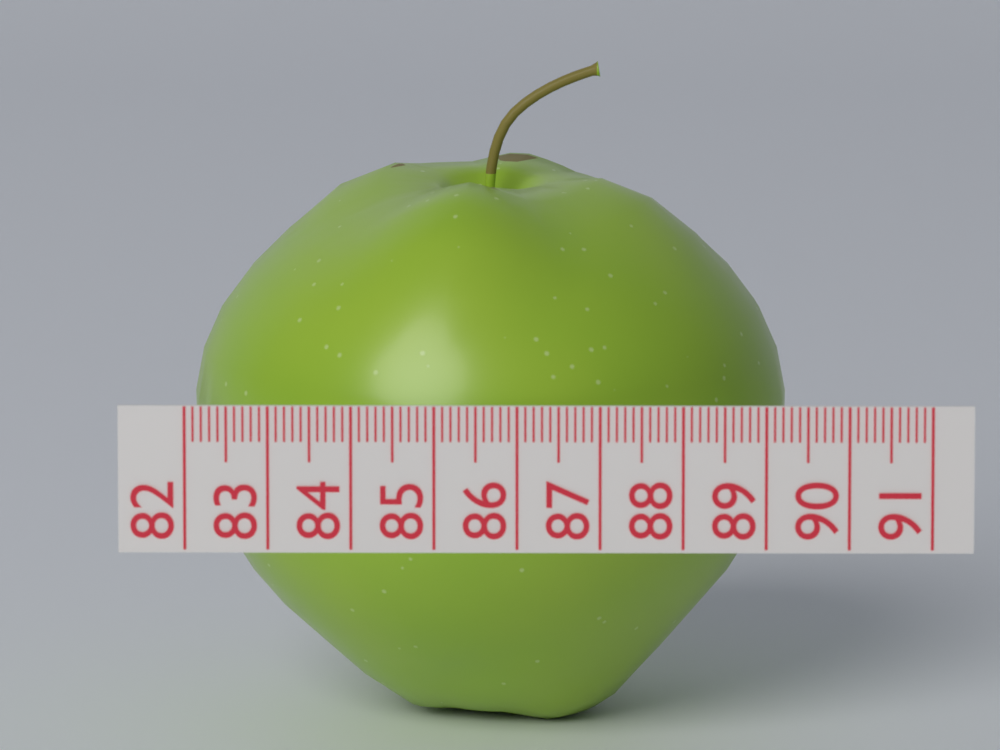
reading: 89.3 (no unit)
